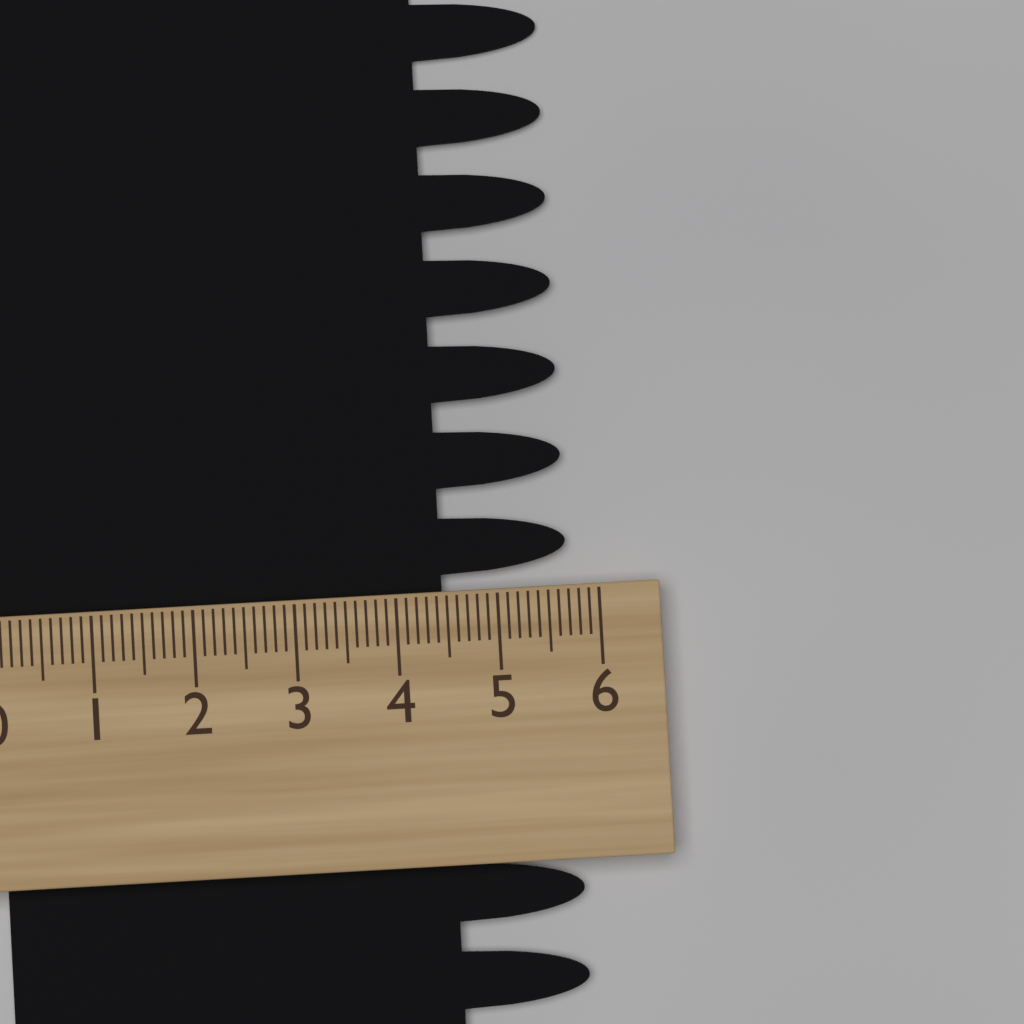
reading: 5.7 (no unit)
